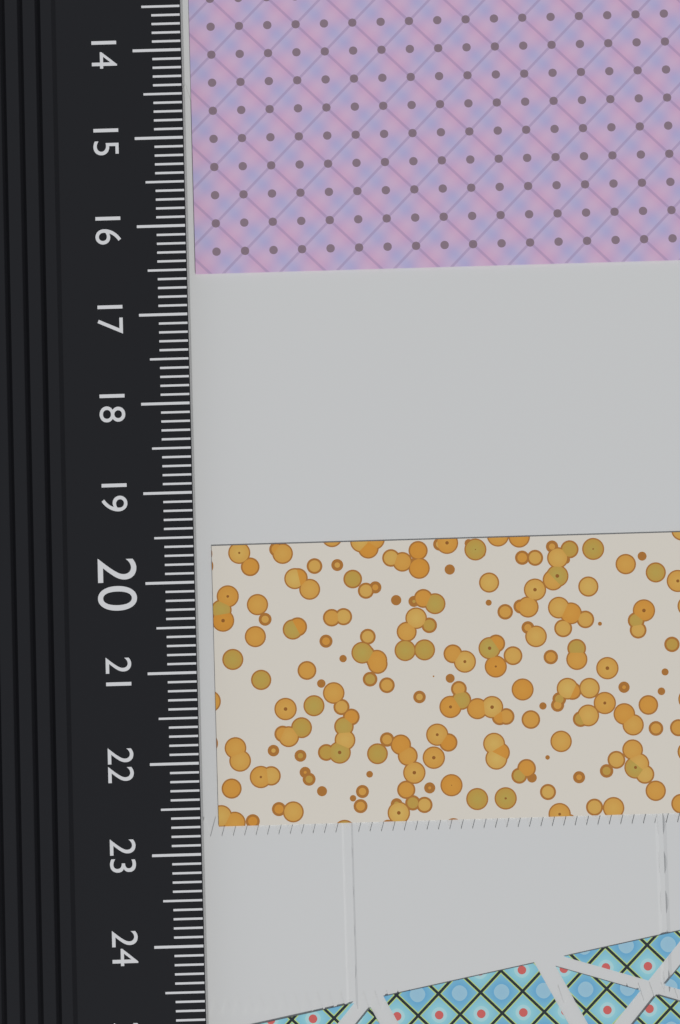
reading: 16.5 cm
